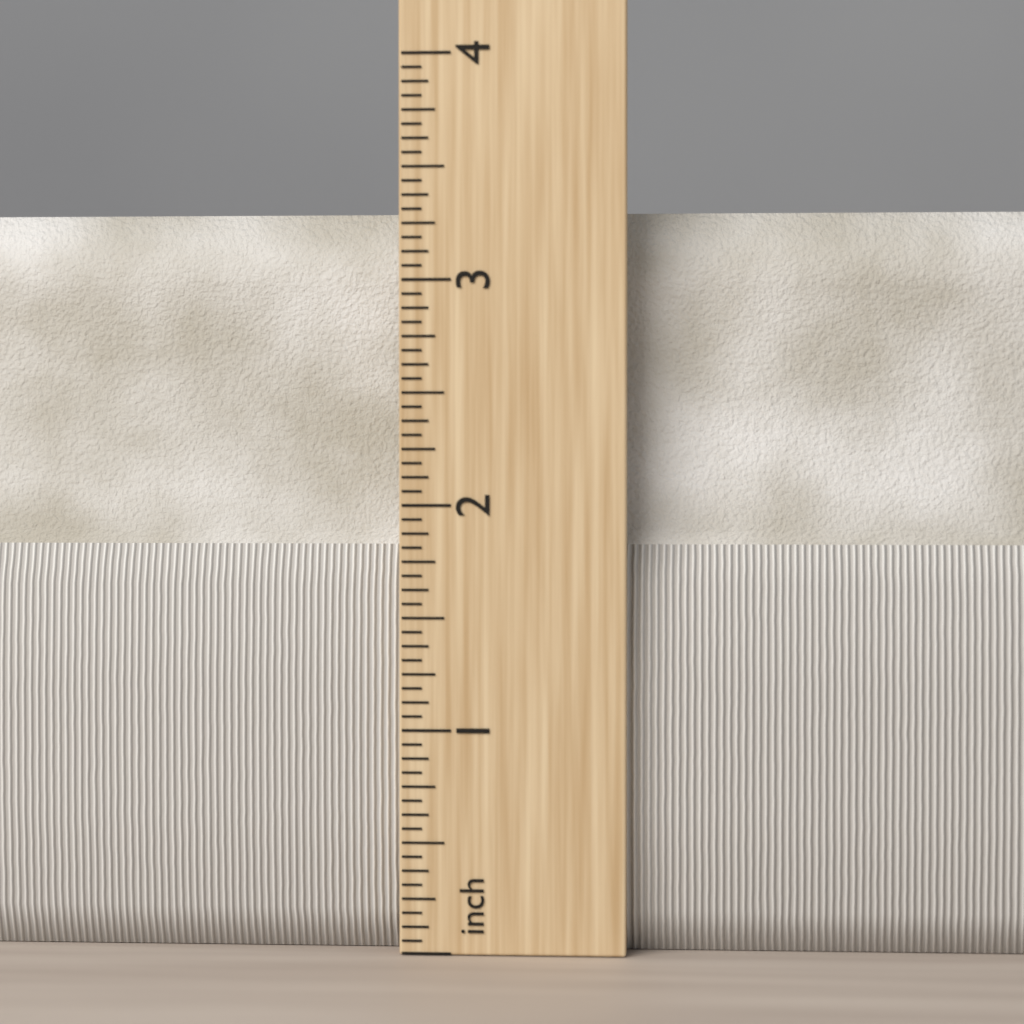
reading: 3.3125 in
